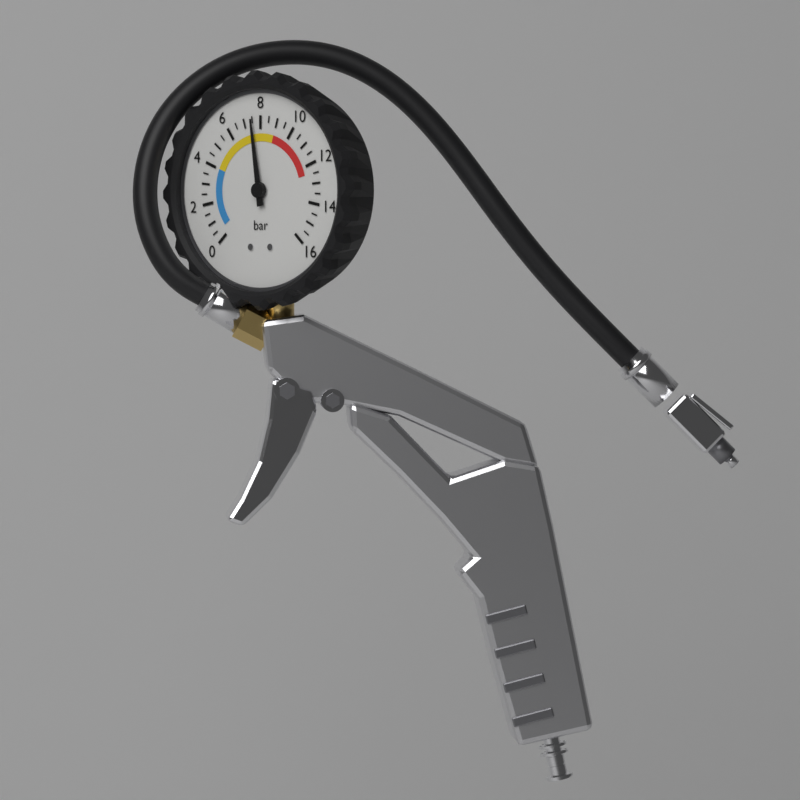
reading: 7.5 bar
